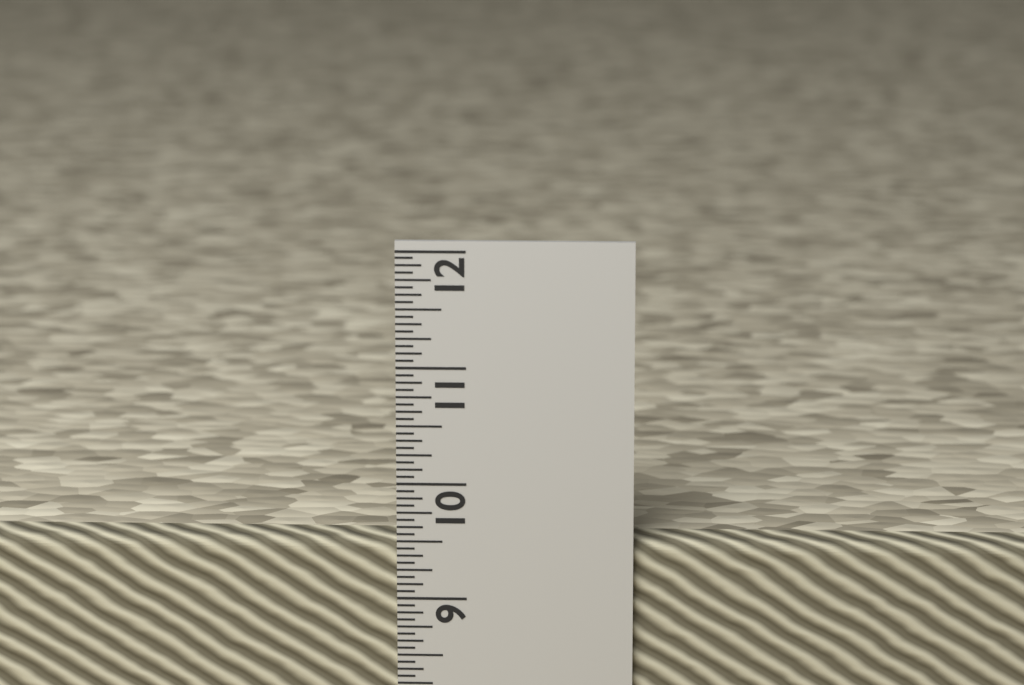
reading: 9.5000 in
